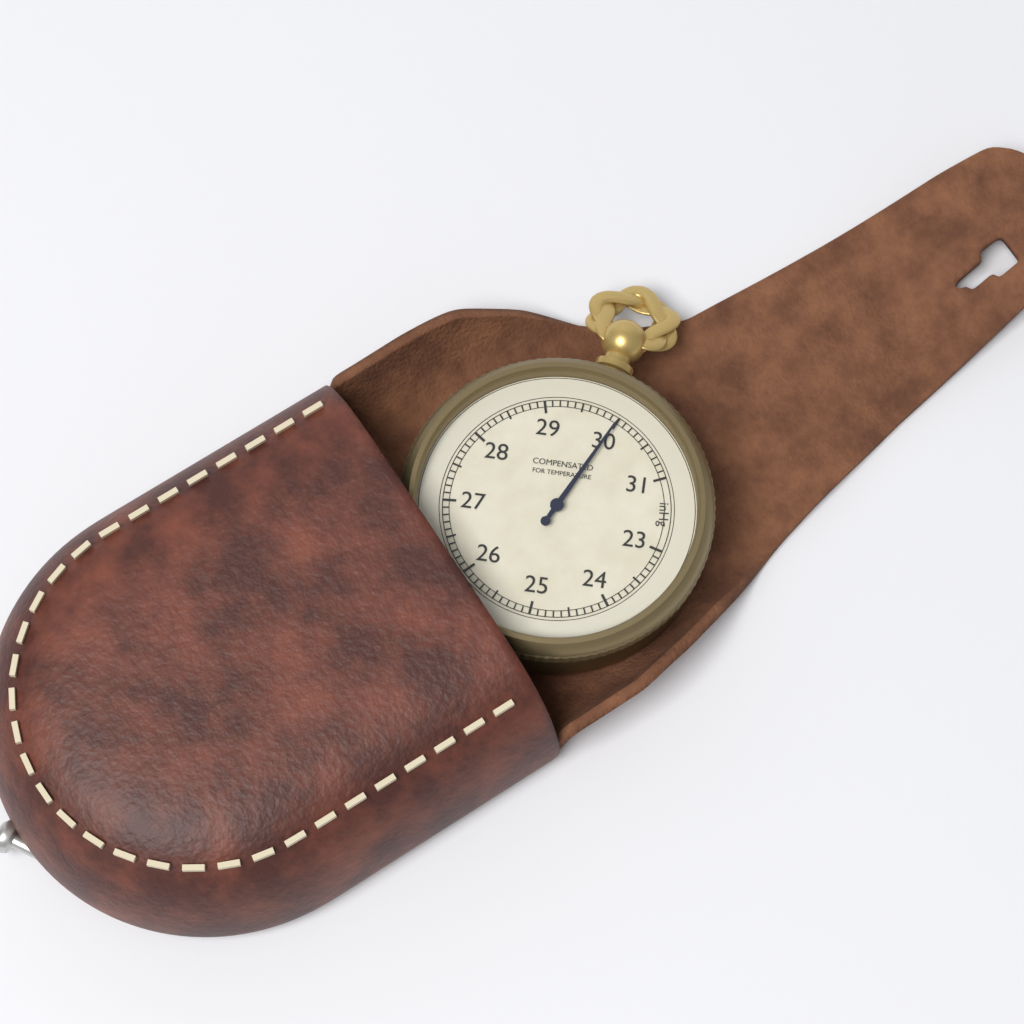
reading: 30.0 inHg
